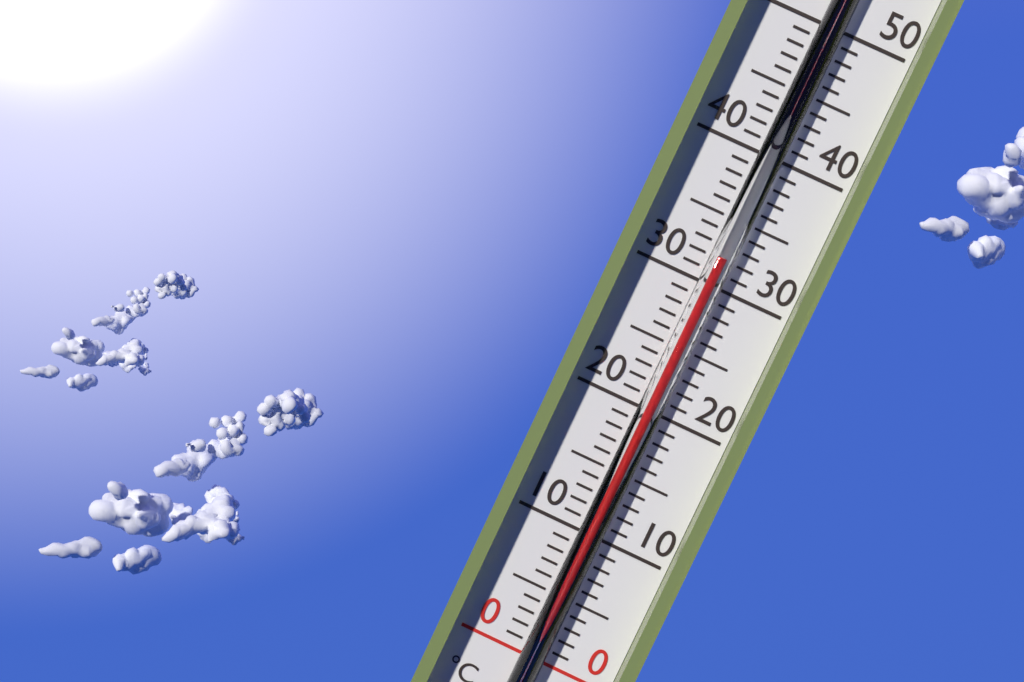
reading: 32 °C
